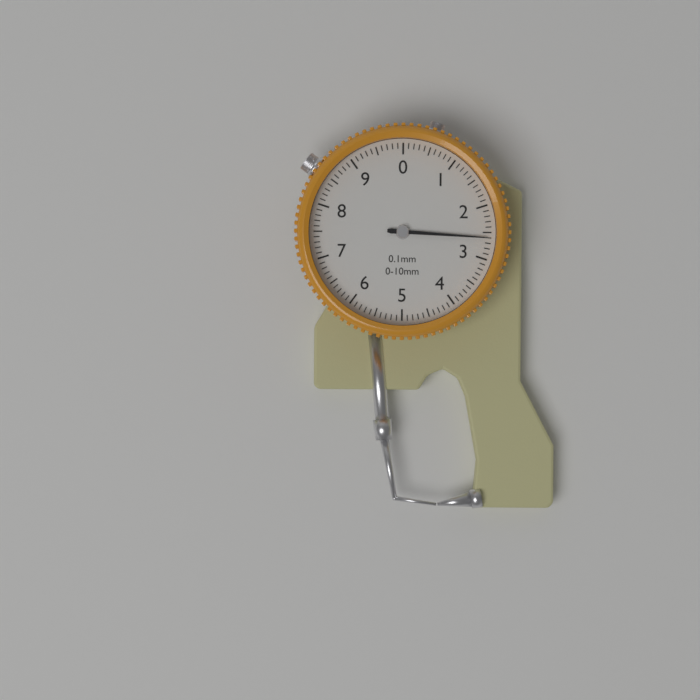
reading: 2.6 mm
